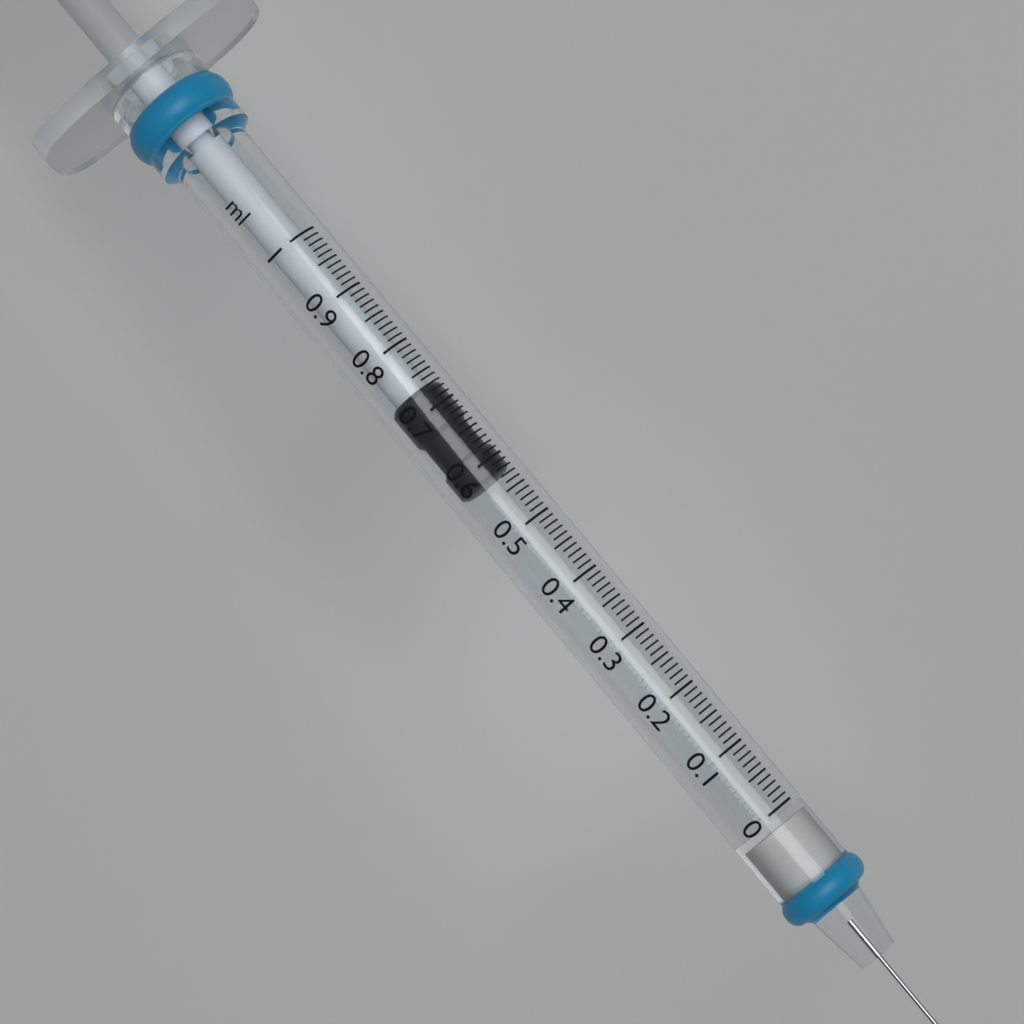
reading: 0.58 ml
